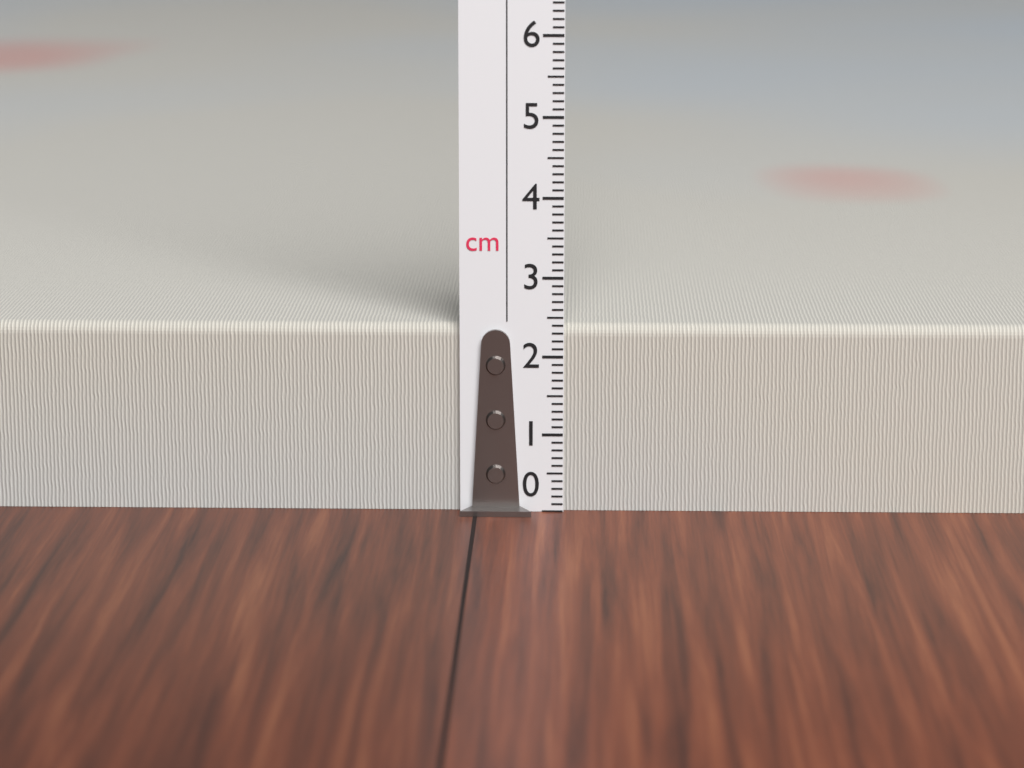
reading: 2.4 cm
